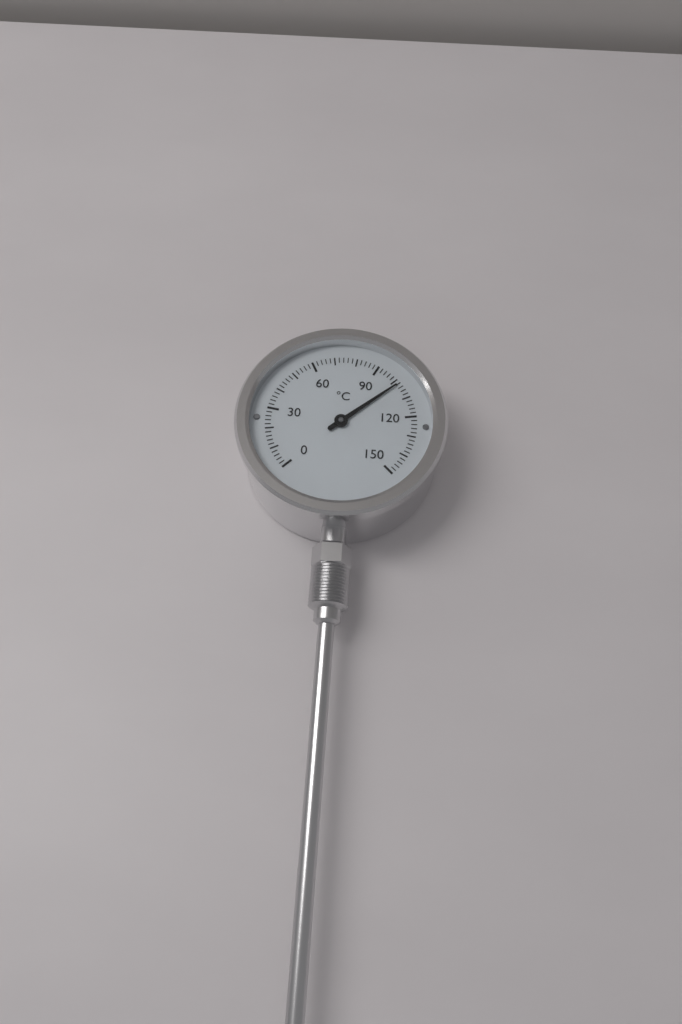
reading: 102 °C
